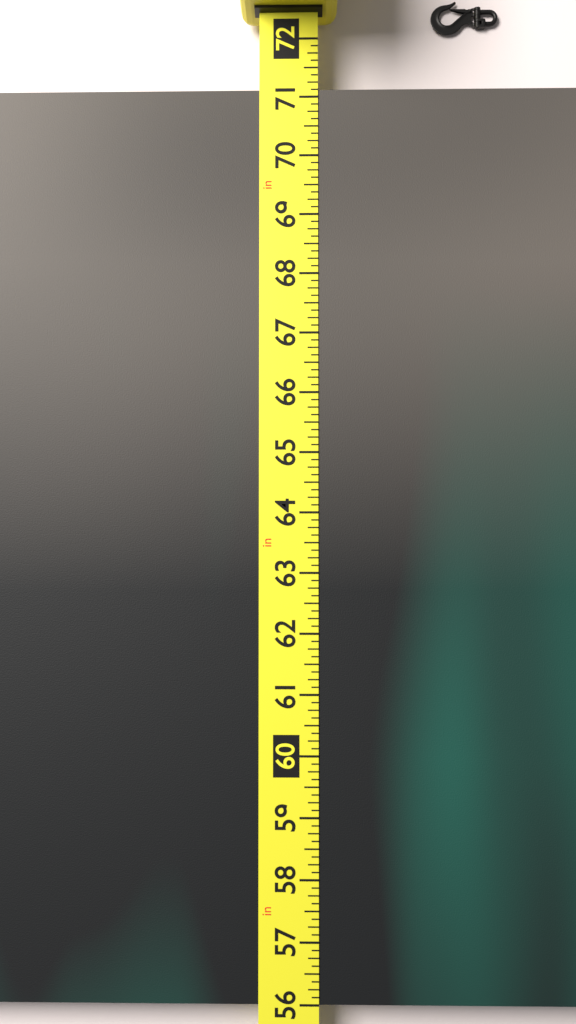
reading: 71.125 in
